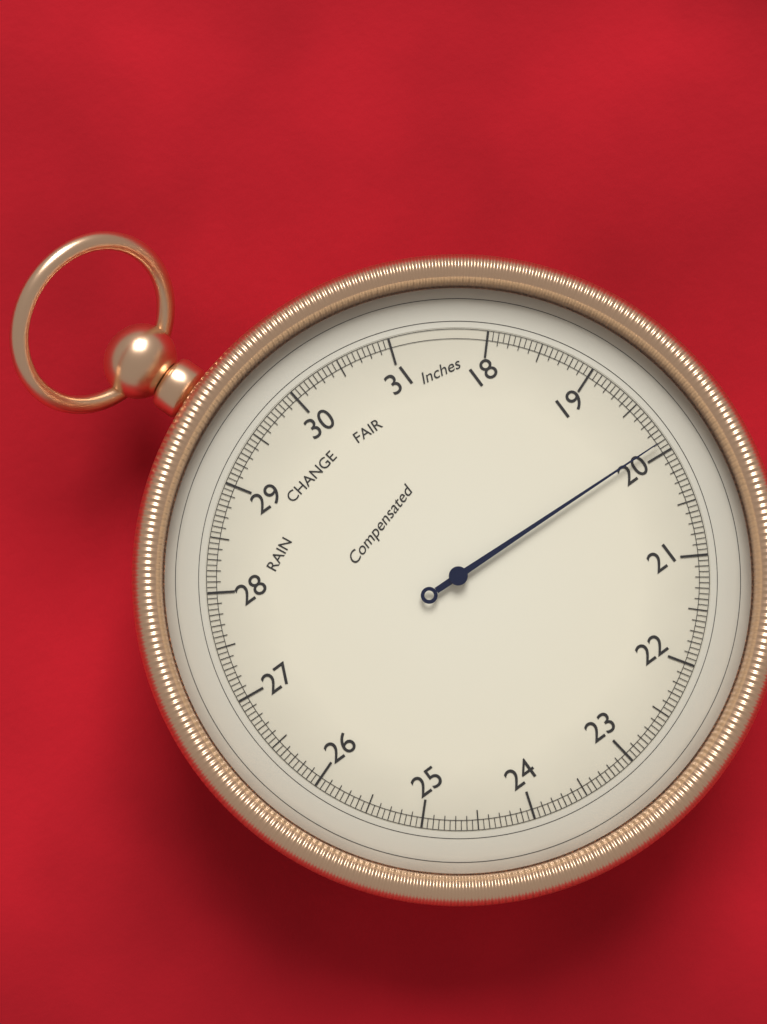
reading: 19.90 inHg
